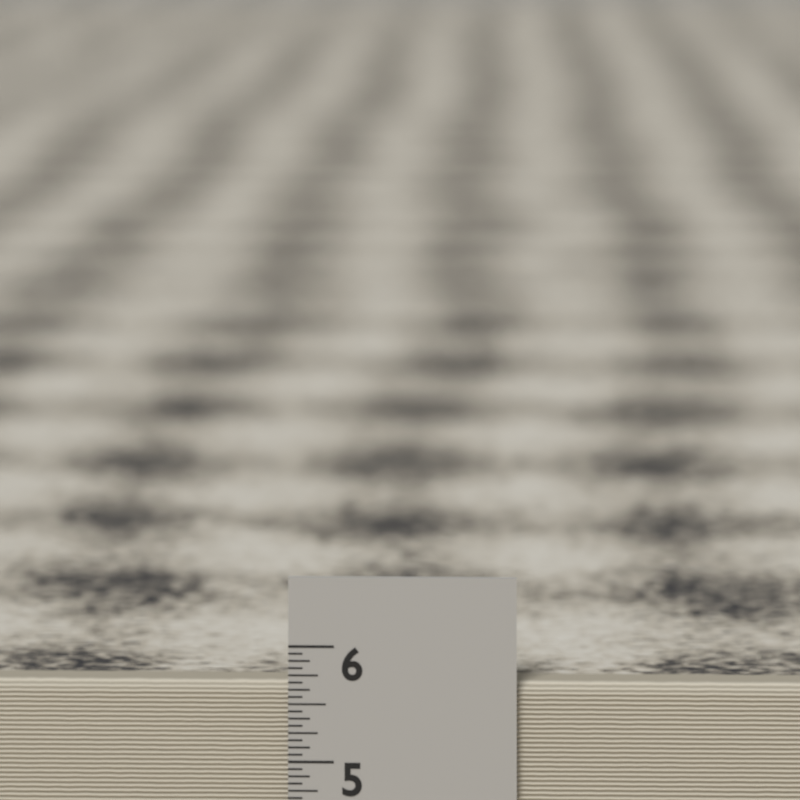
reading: 5.6875 in
